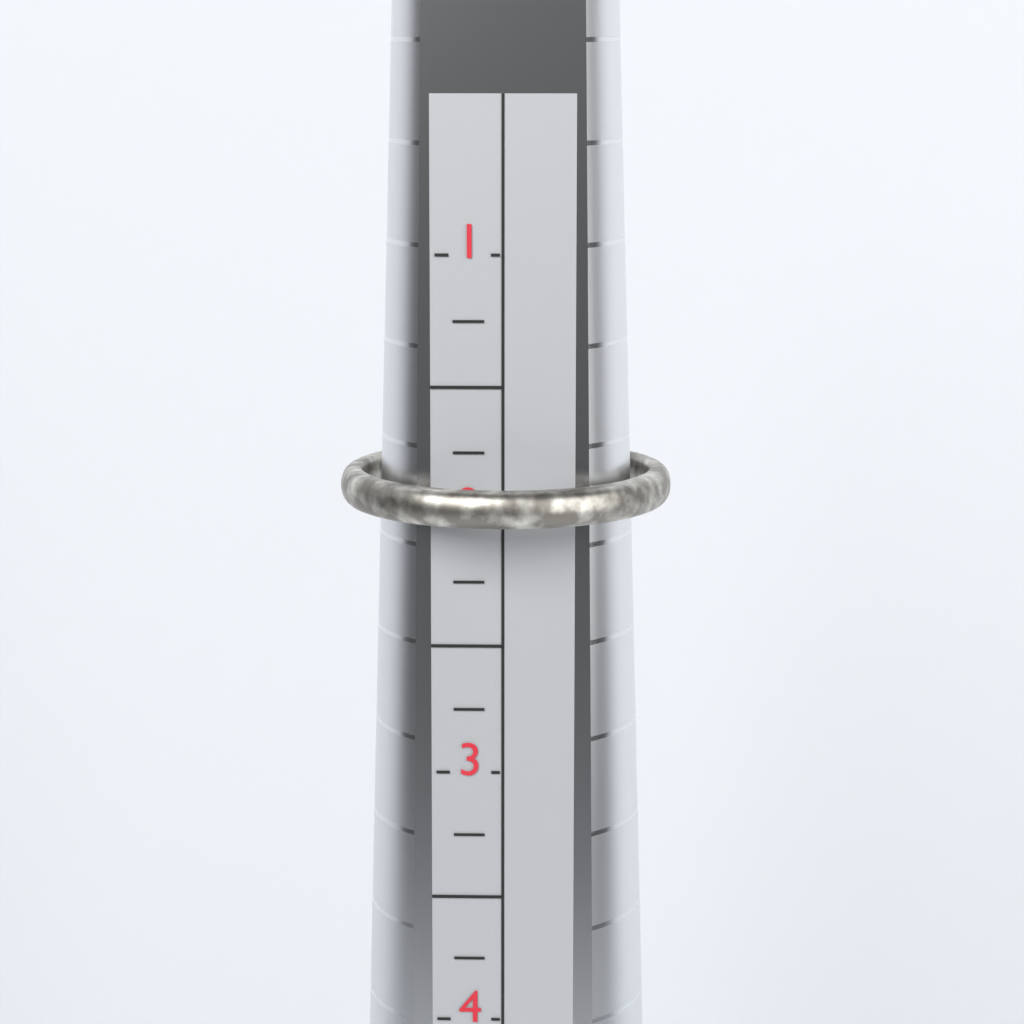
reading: 2.00 (no unit)
